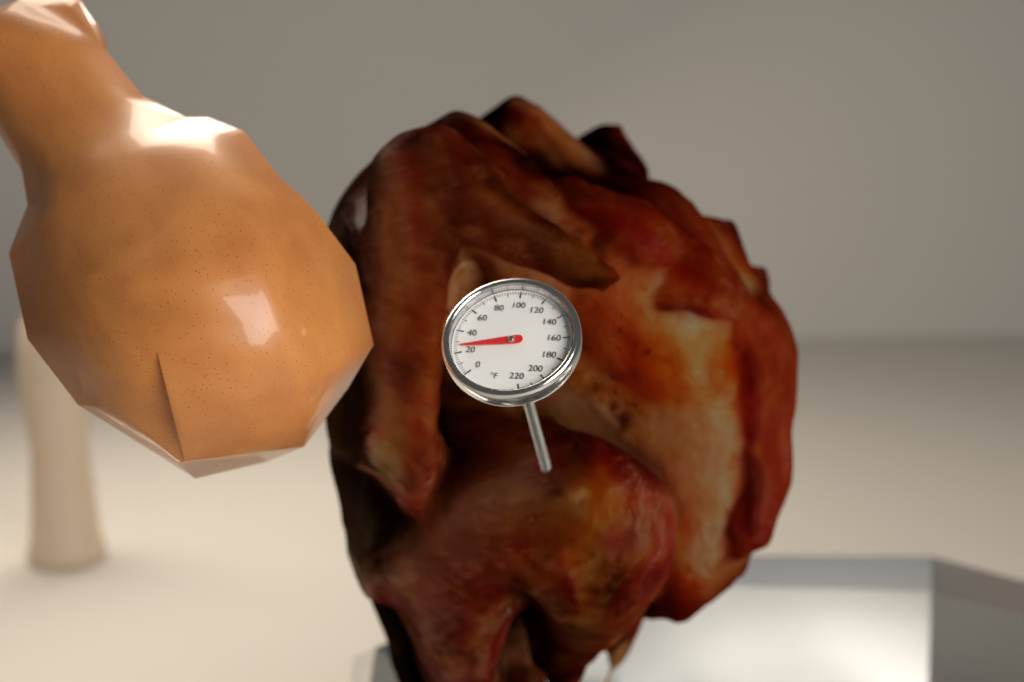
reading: 26 °F
